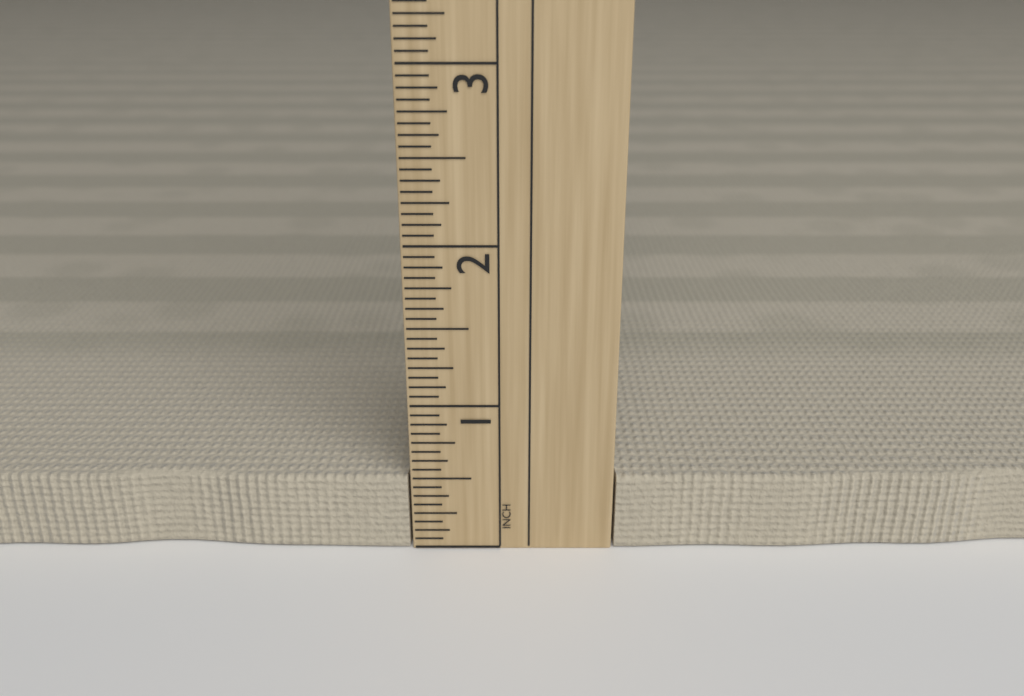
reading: 0.5000 in
